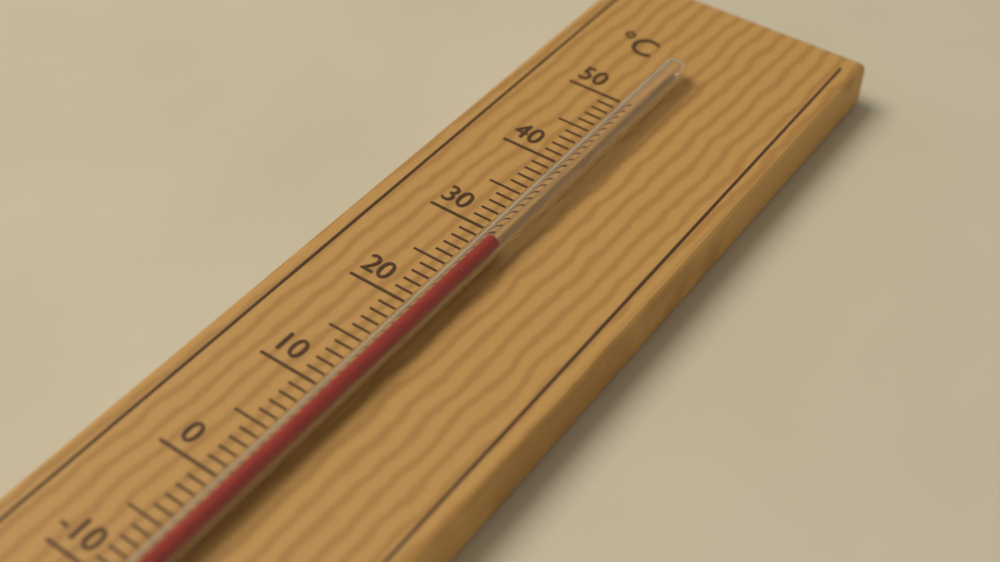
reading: 28 °C
